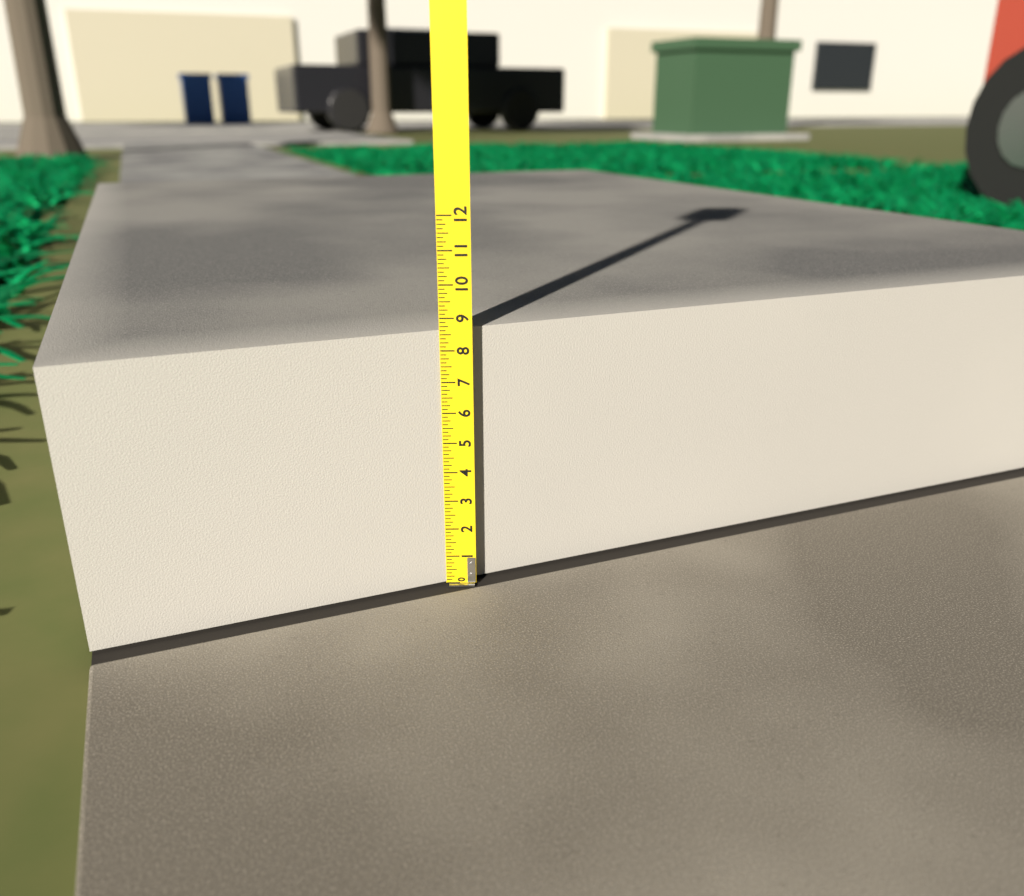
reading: 8.625 (no unit)
